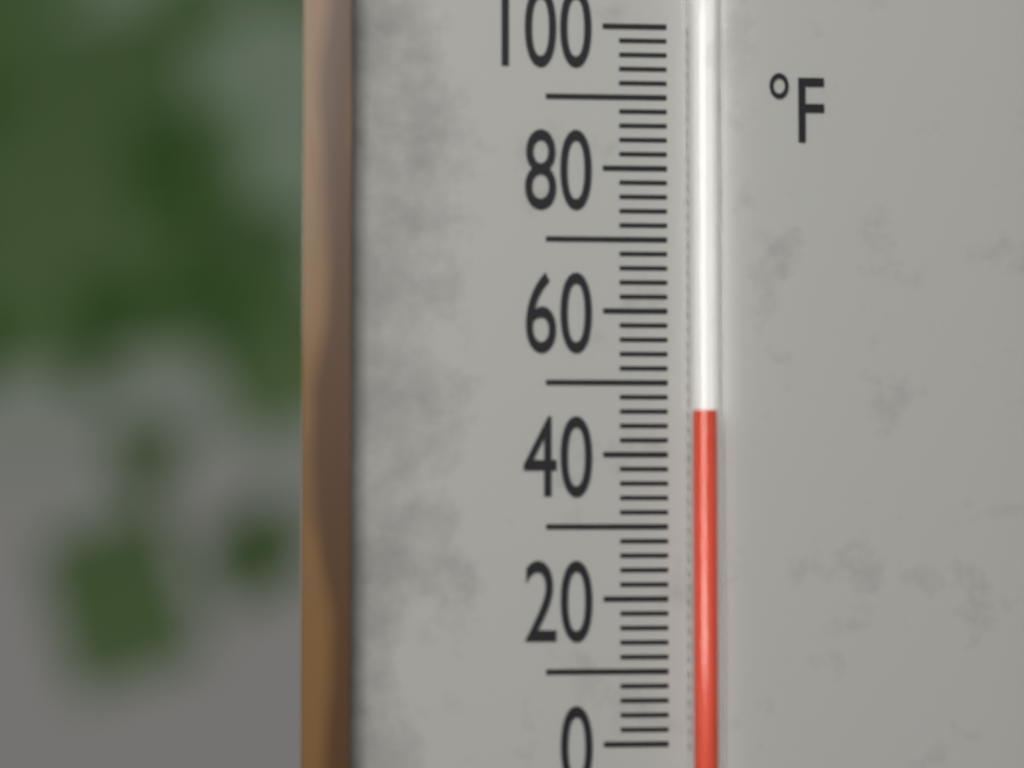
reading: 46 °F
